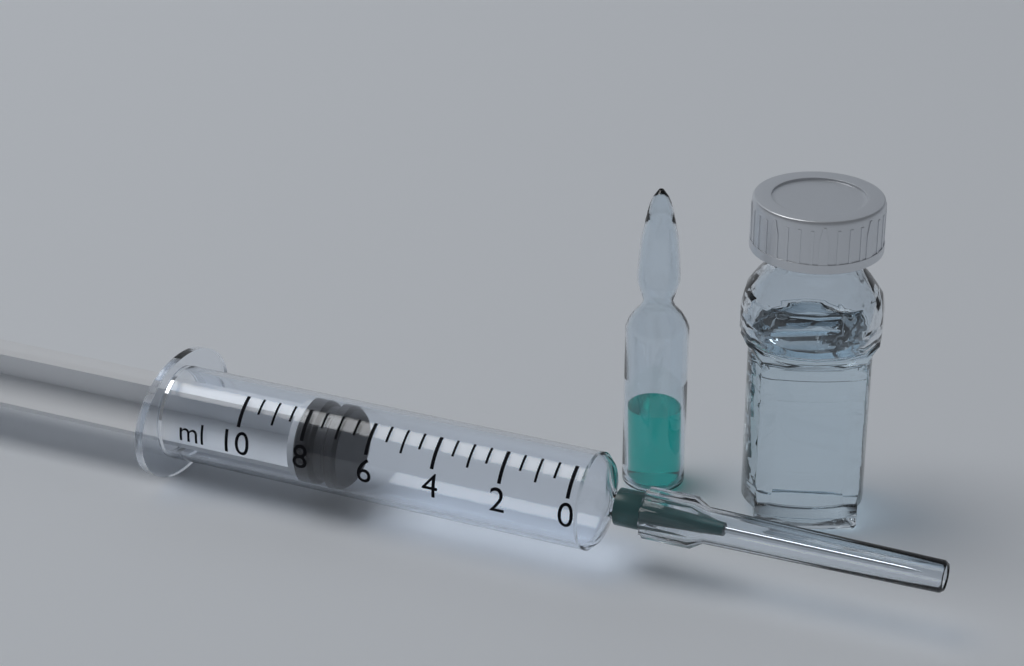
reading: 7.0 ml
